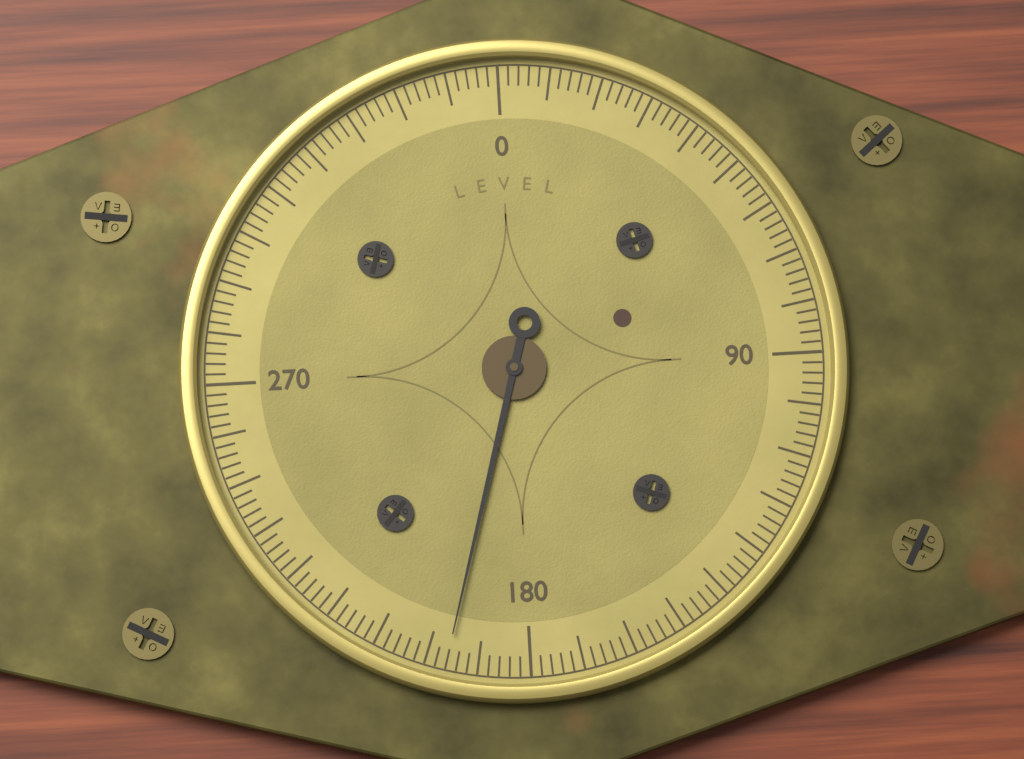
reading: 196 (no unit)
